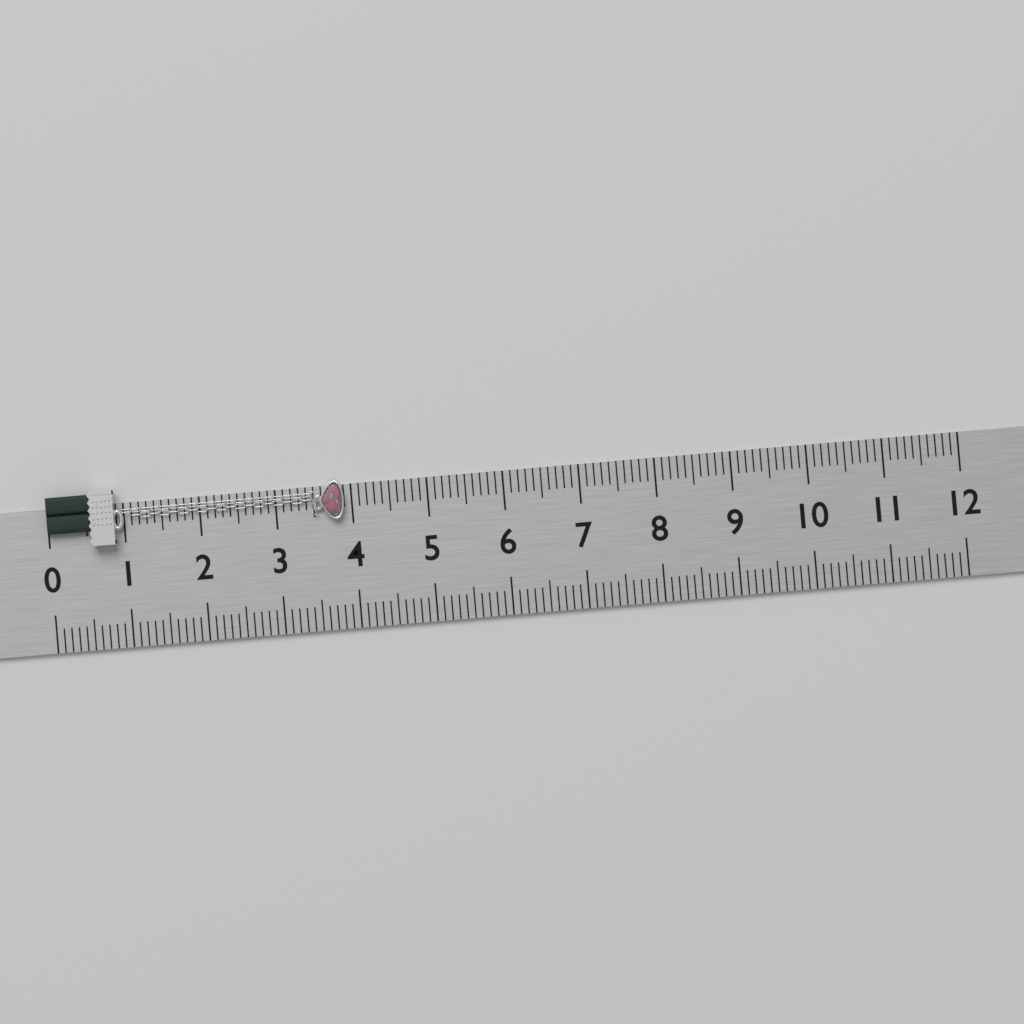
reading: 3.9 (no unit)
